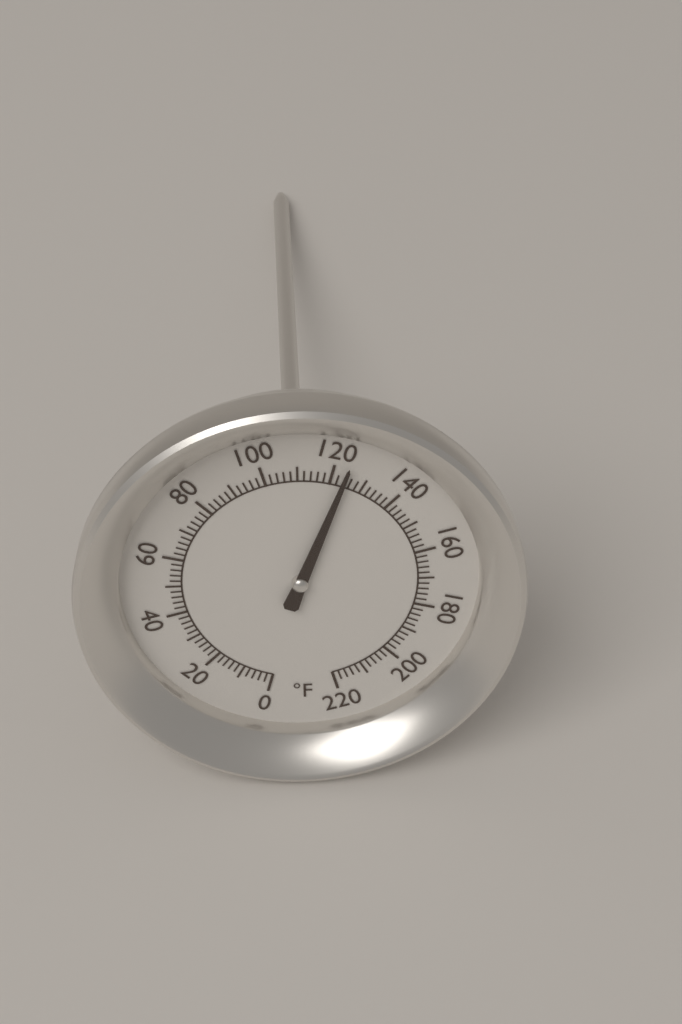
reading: 124 °F
